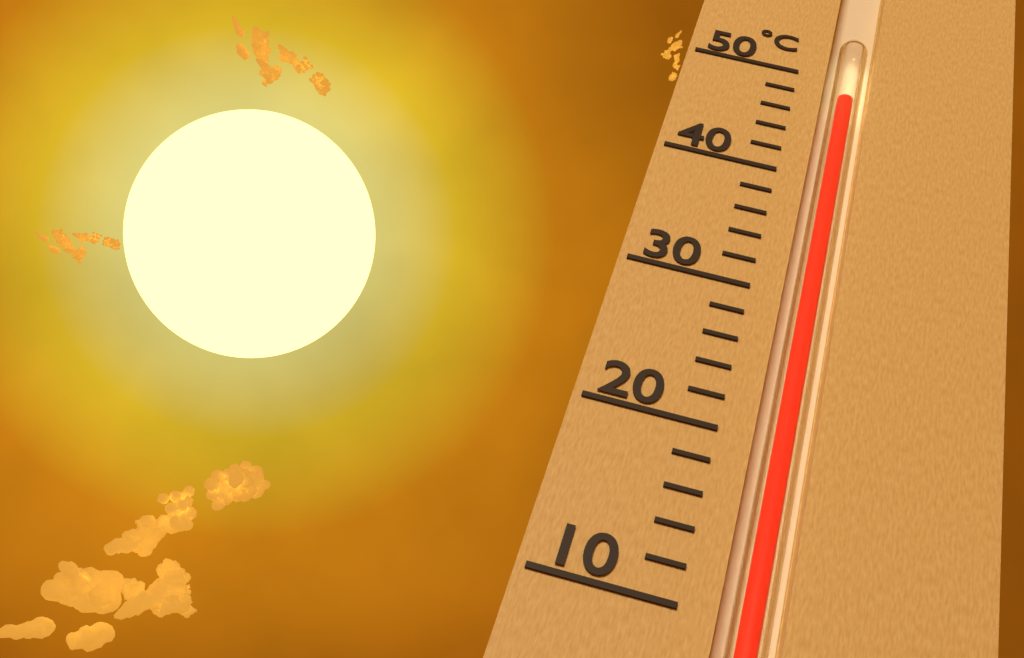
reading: 48 °C
